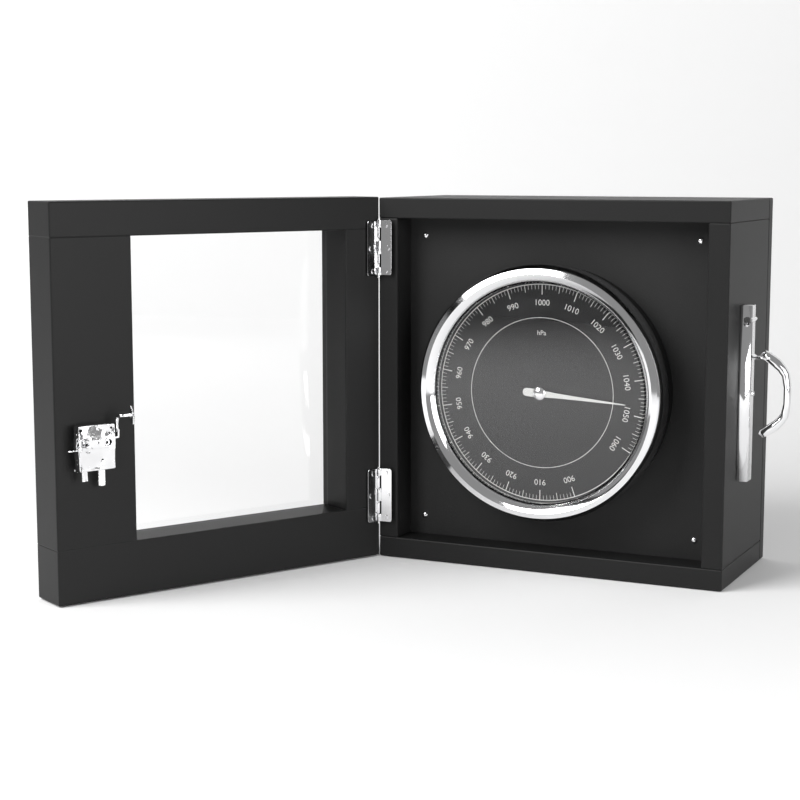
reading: 1047 hPa
